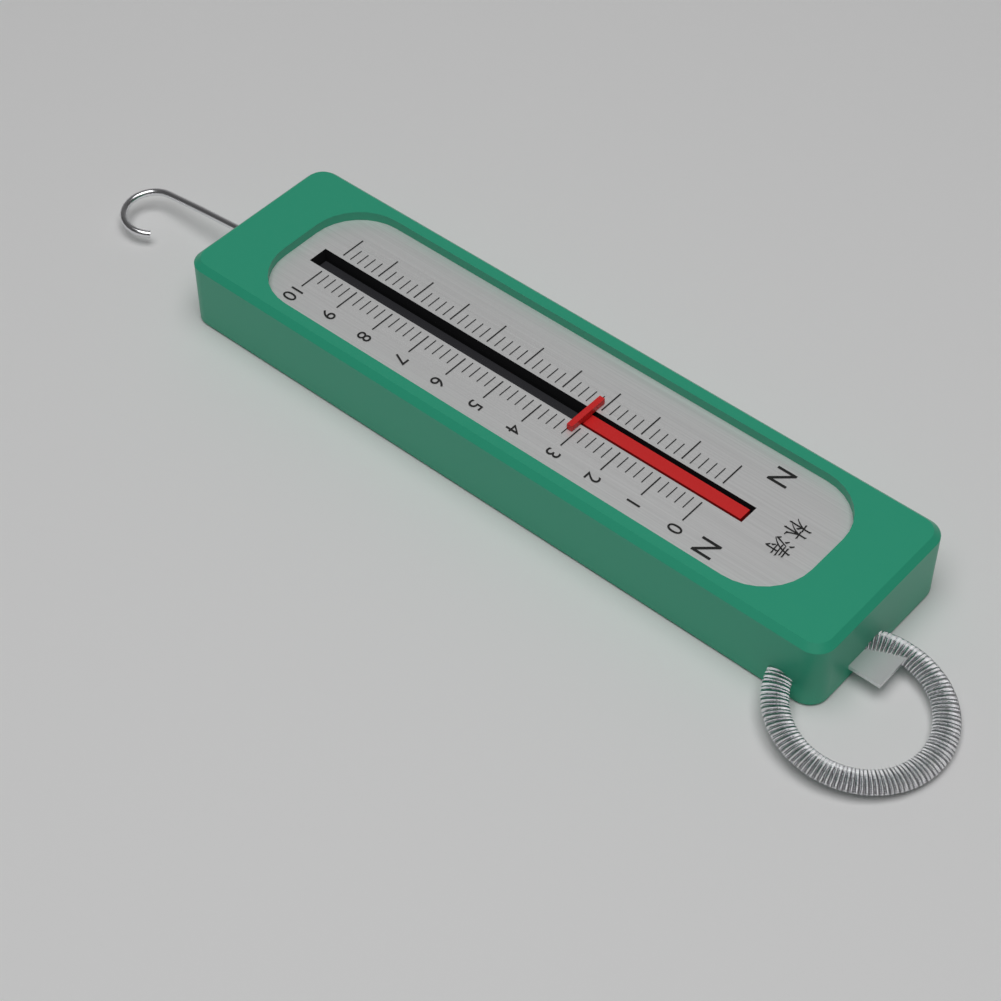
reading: 3.2 N
